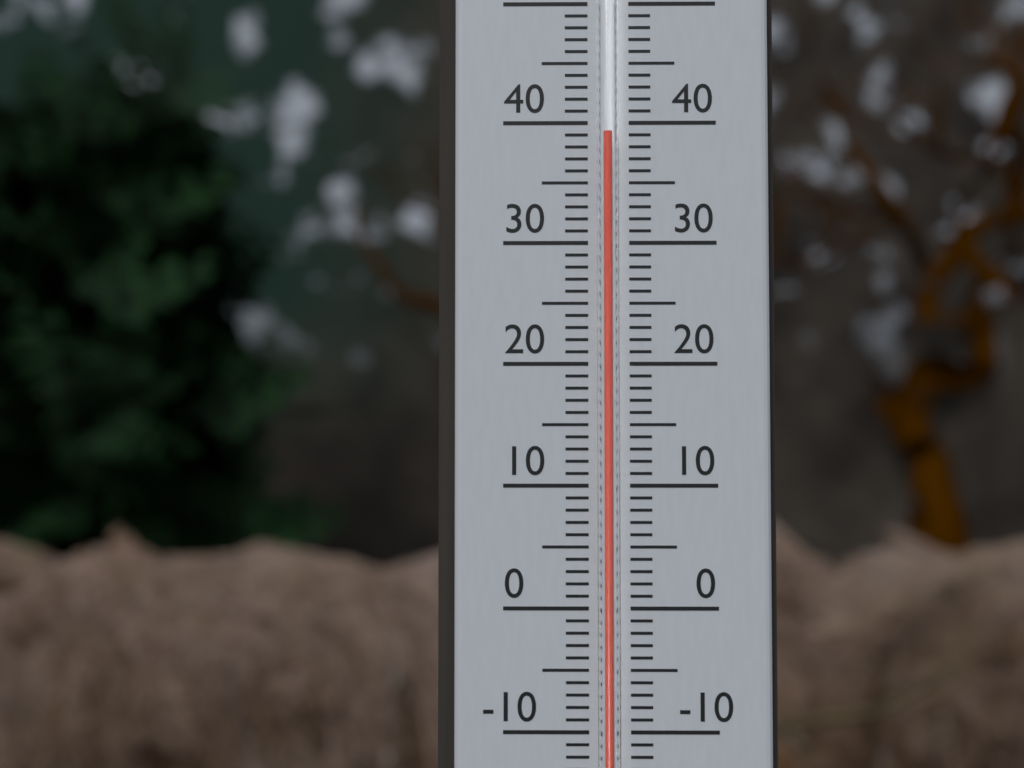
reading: 39 °C
